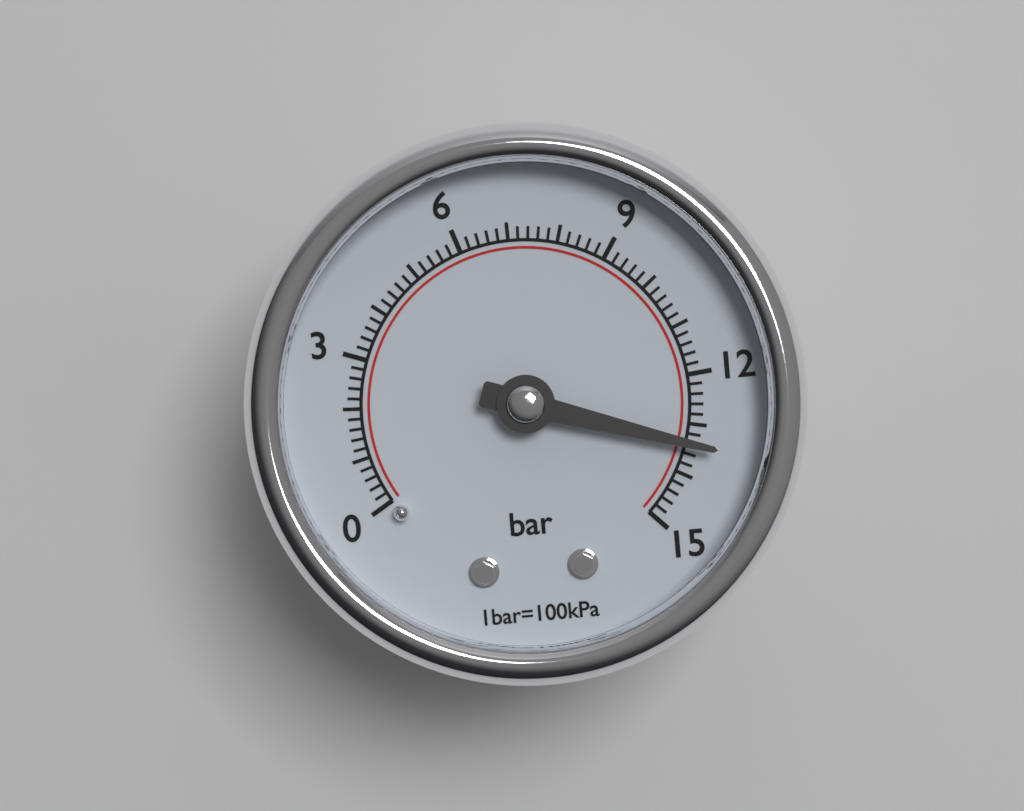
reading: 13.4 bar
